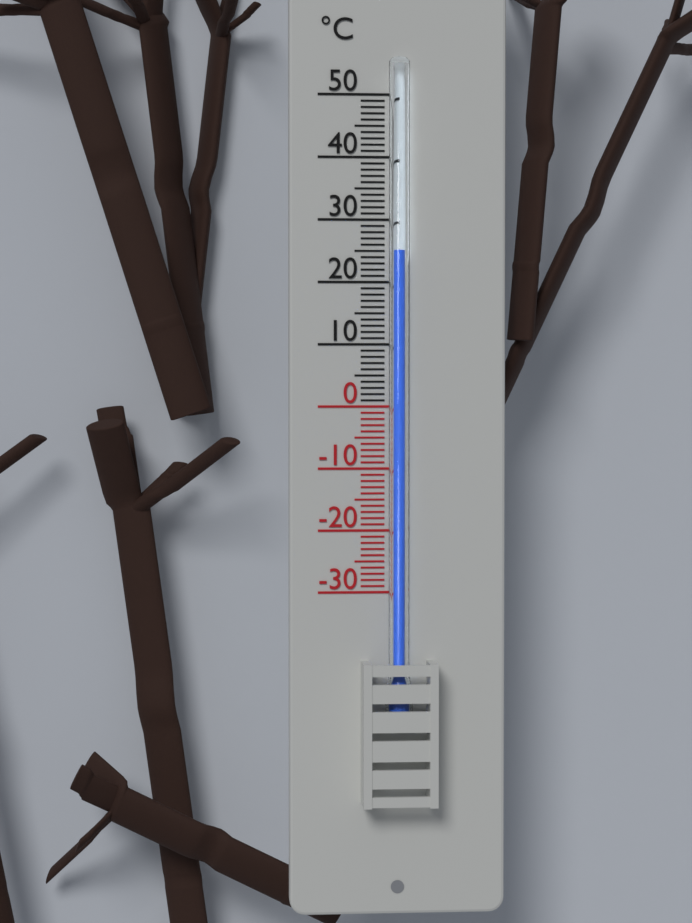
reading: 25 °C
